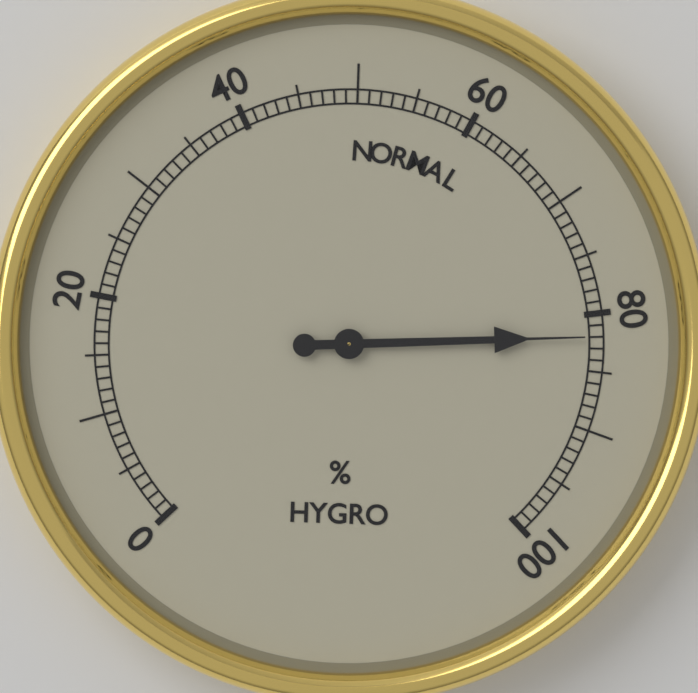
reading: 82 %
